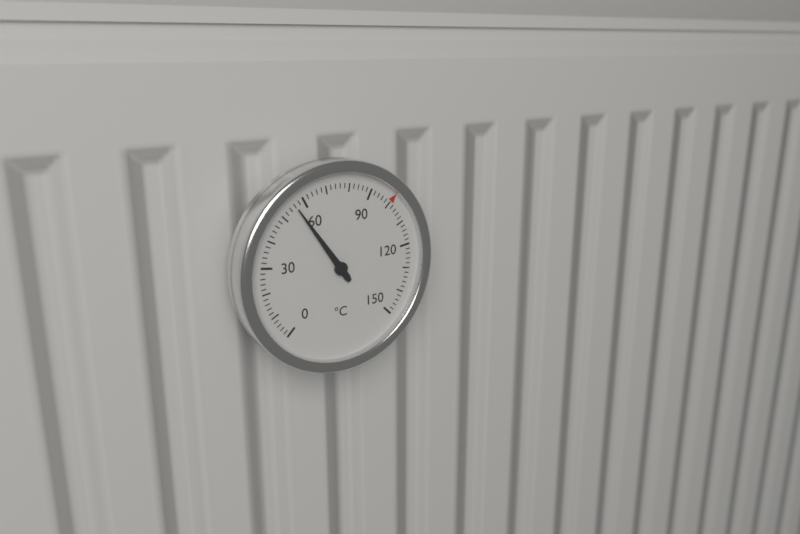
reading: 56 °C
